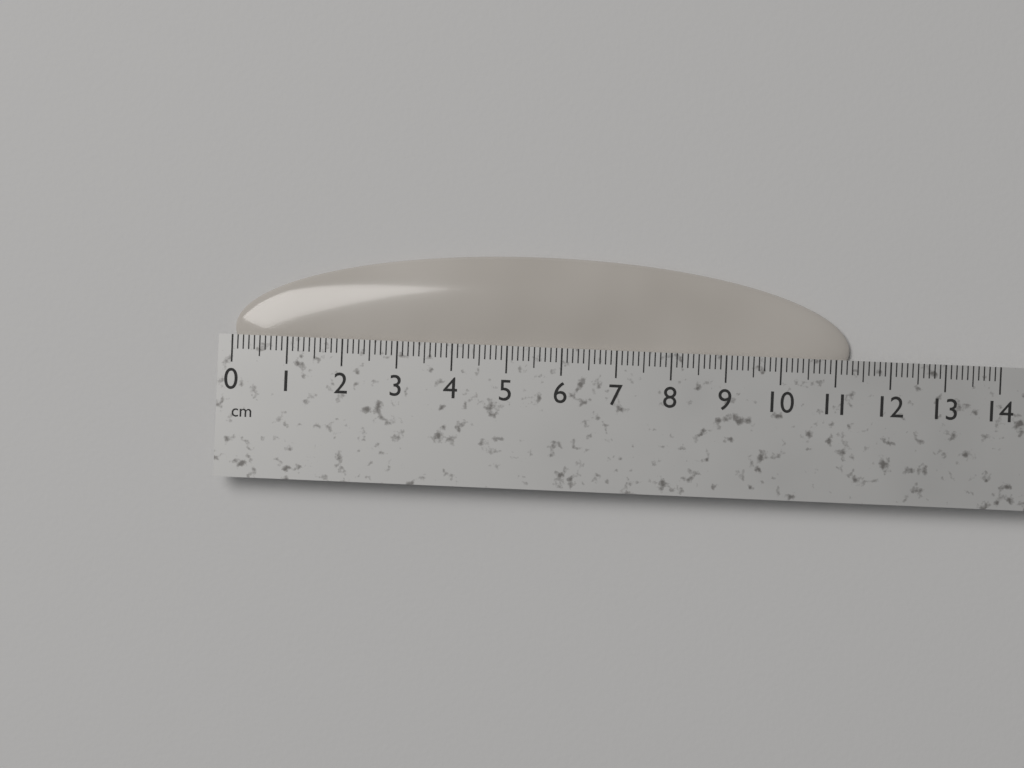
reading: 11.3 cm
